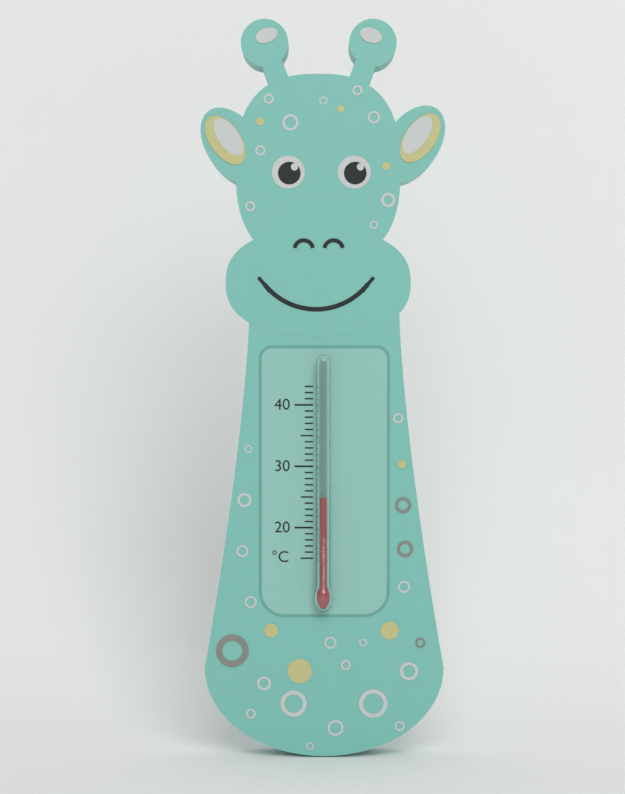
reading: 25 °C
